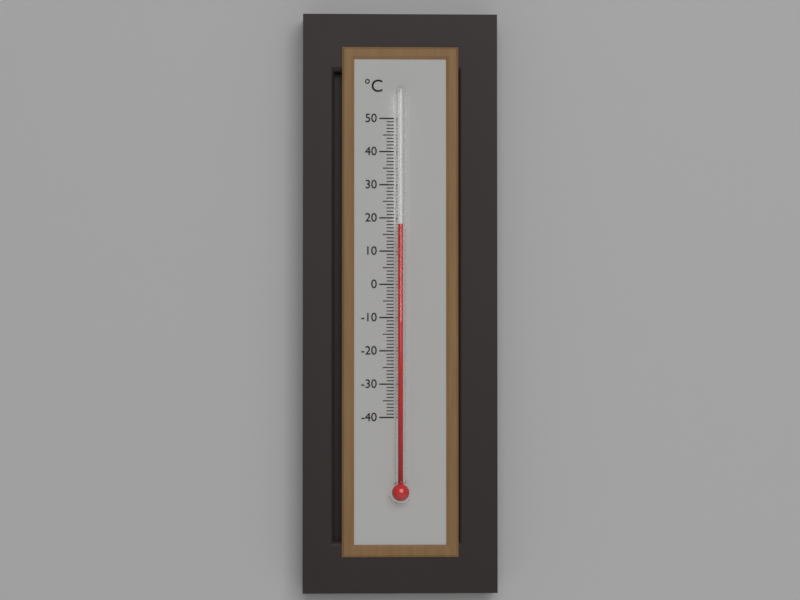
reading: 18 °C
